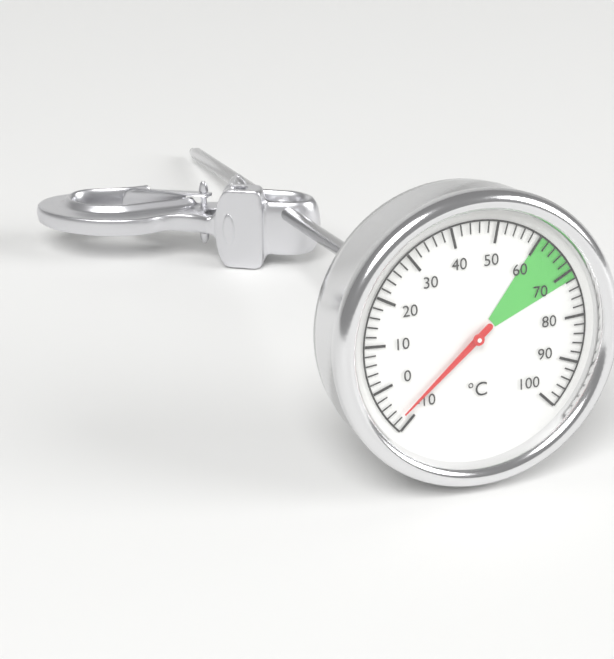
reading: -8 °C
